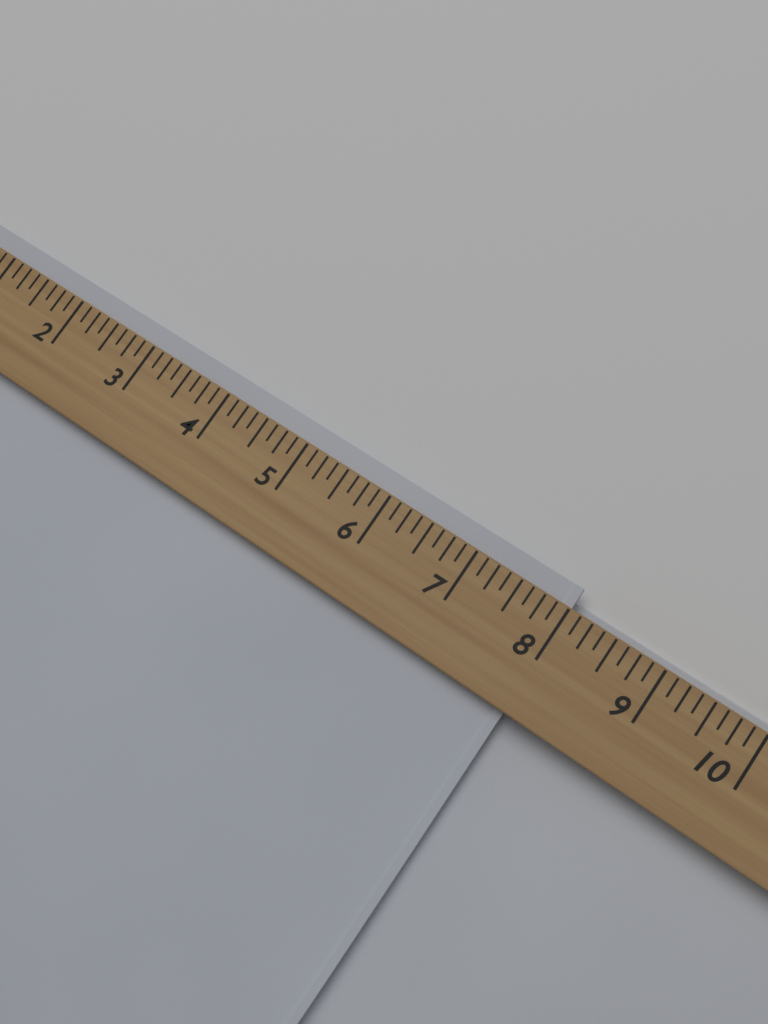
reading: 8.000 (no unit)
